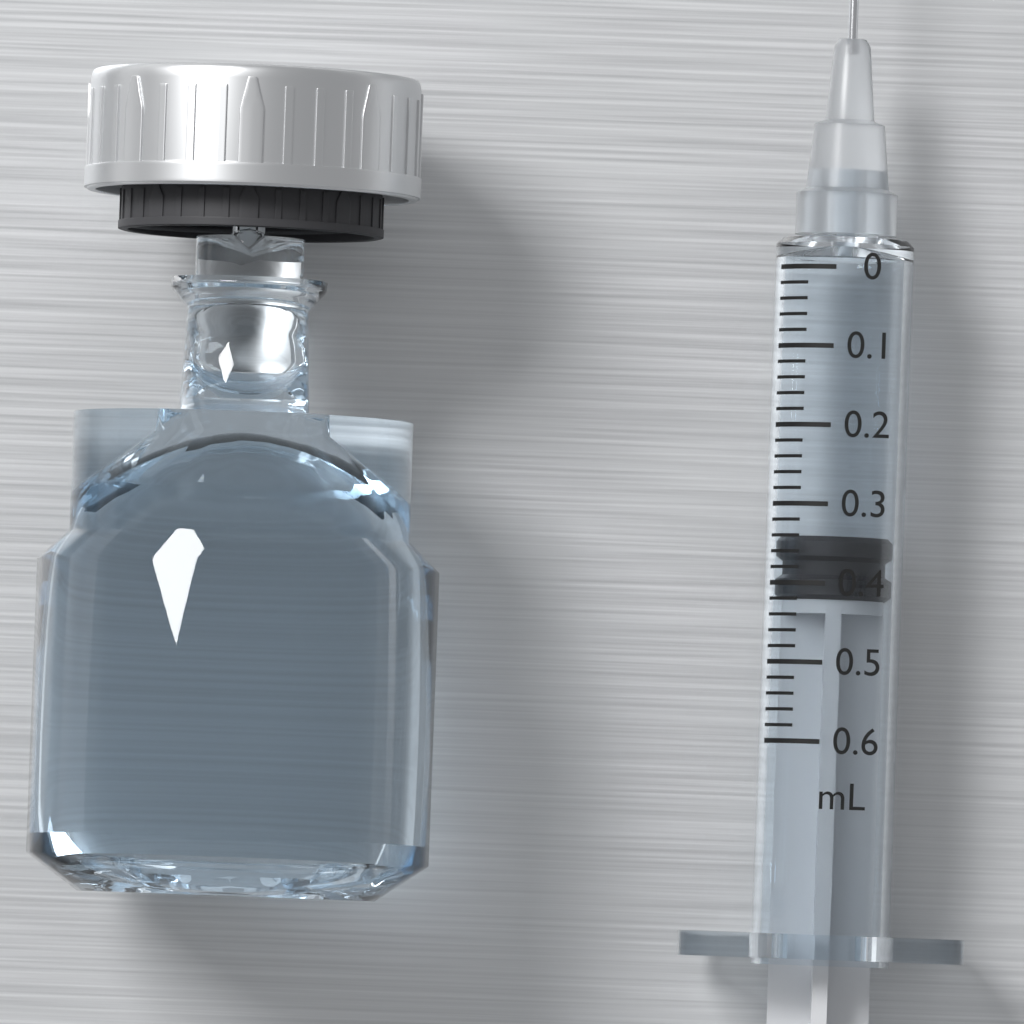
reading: 0.34 mL
